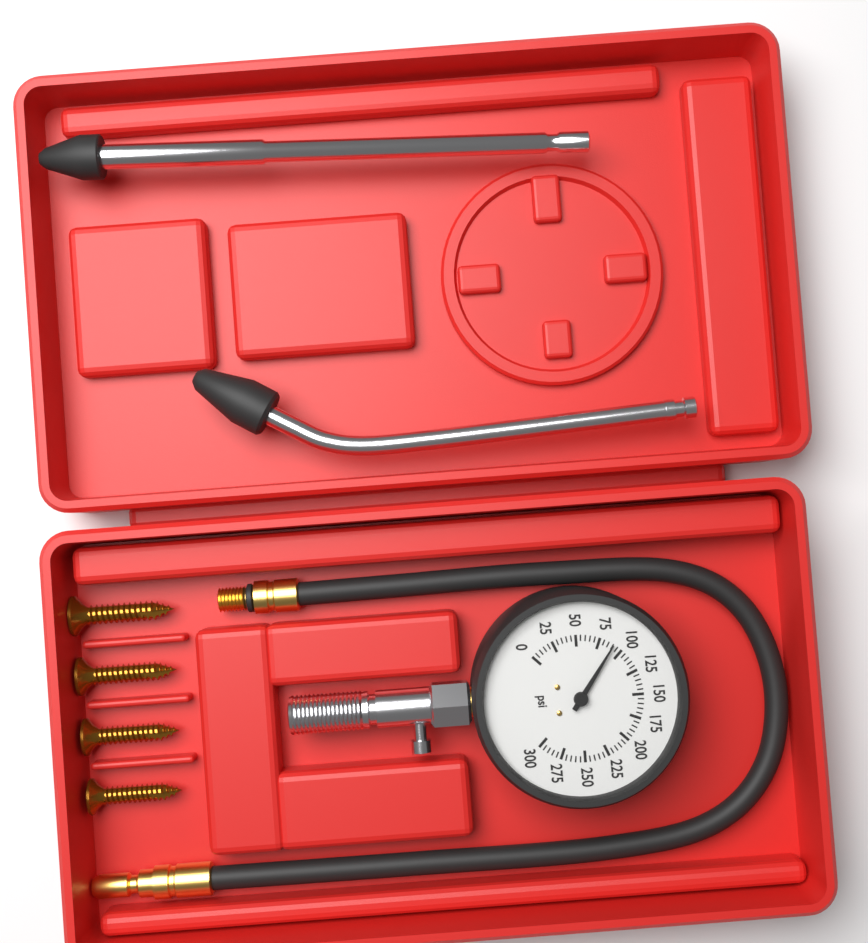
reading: 90 psi
